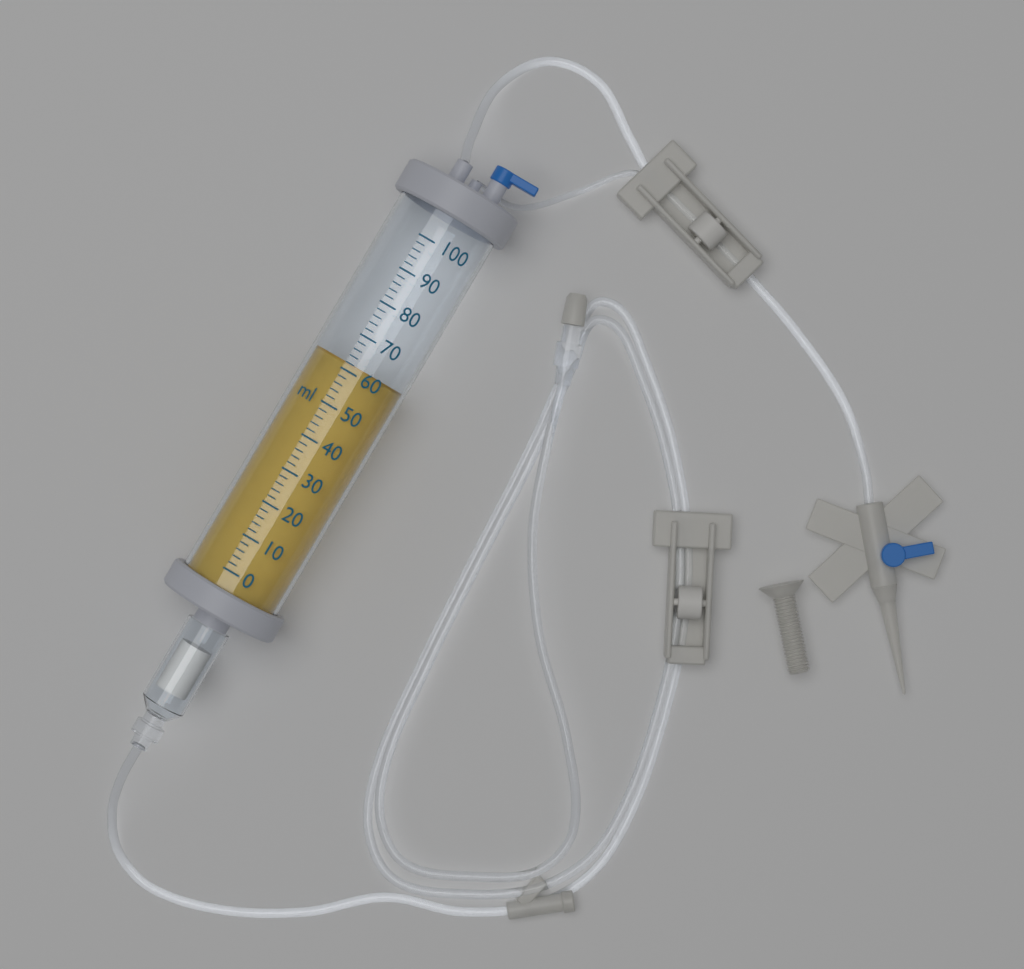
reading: 62 ml
